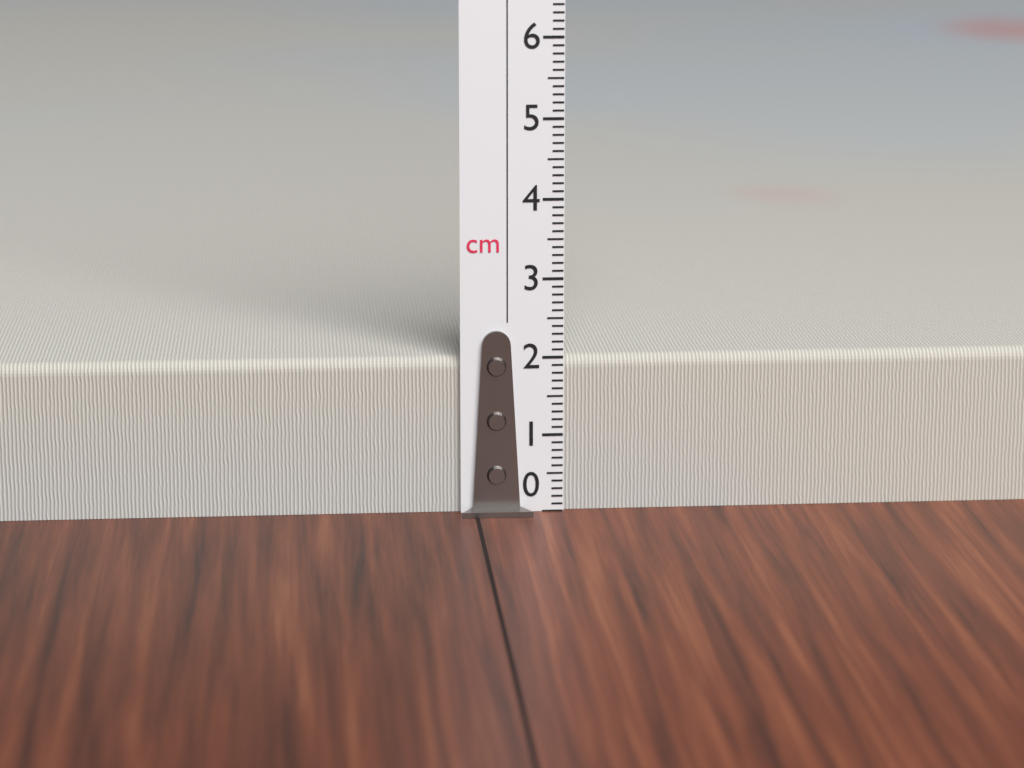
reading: 2.0 cm
